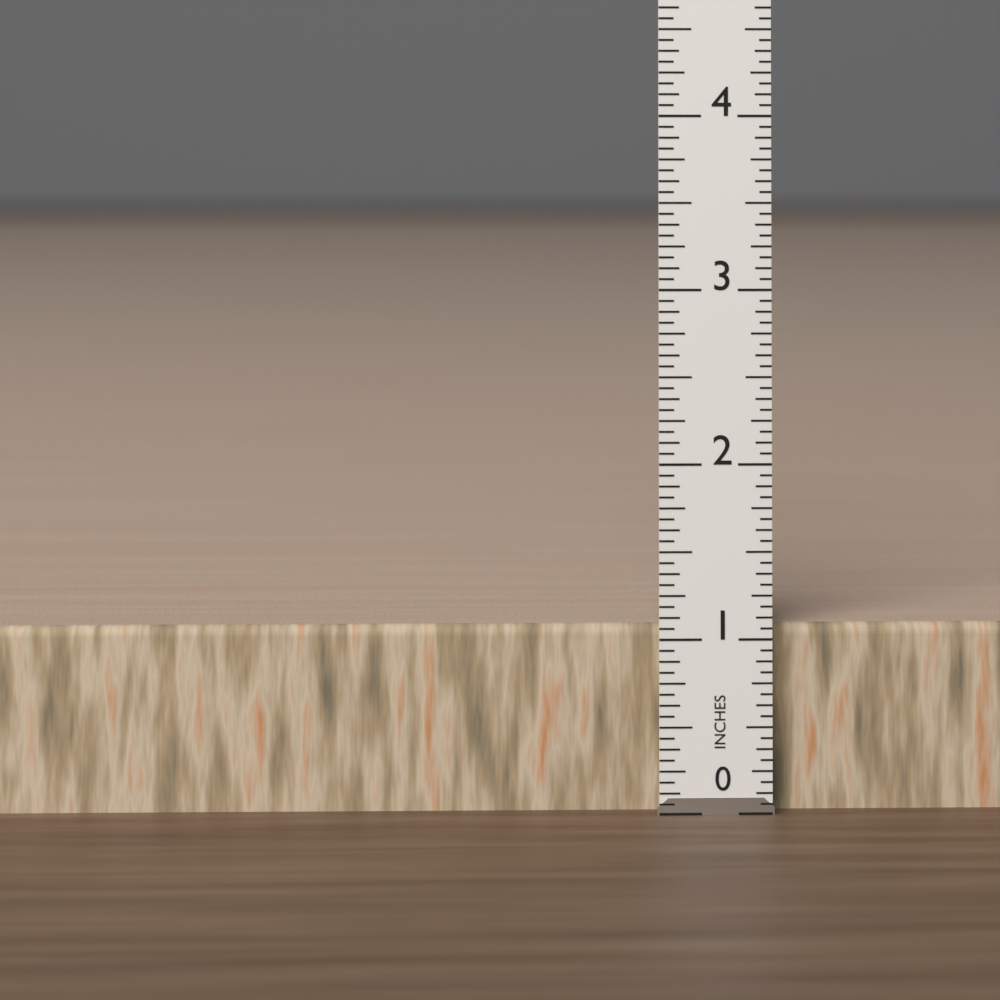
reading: 1.0625 in
